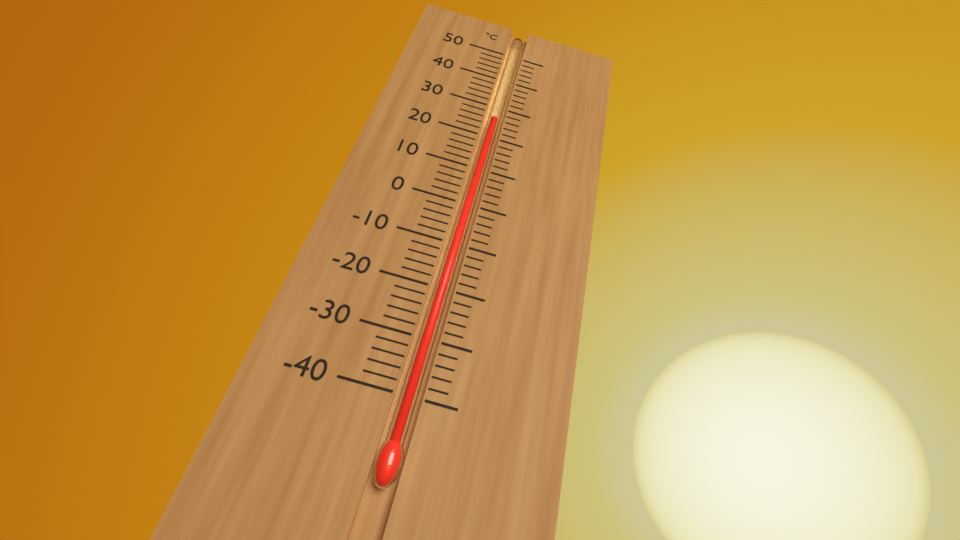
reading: 26 °C
